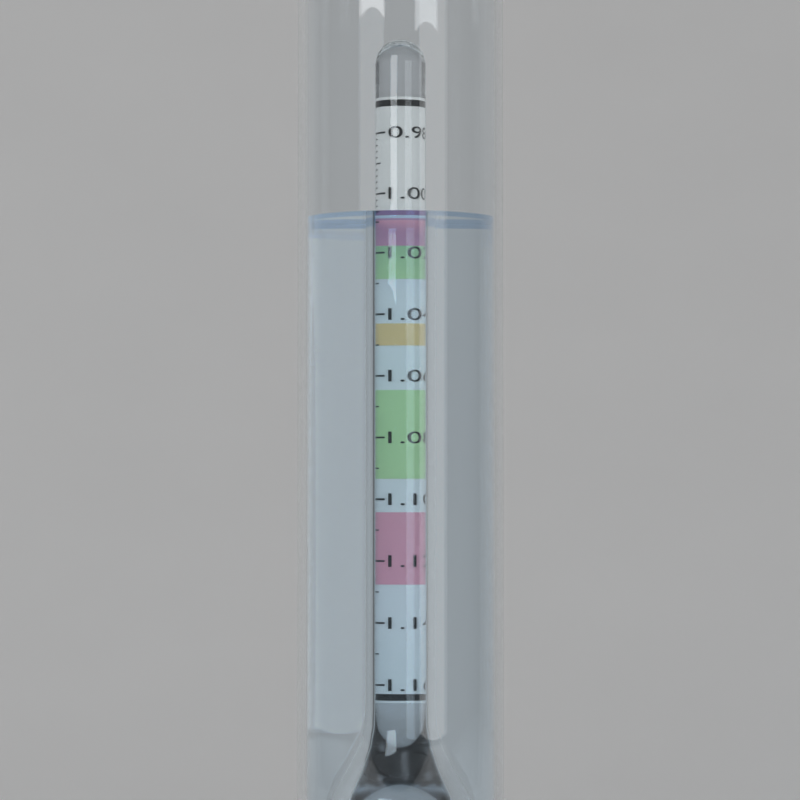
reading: 1.008 (no unit)
